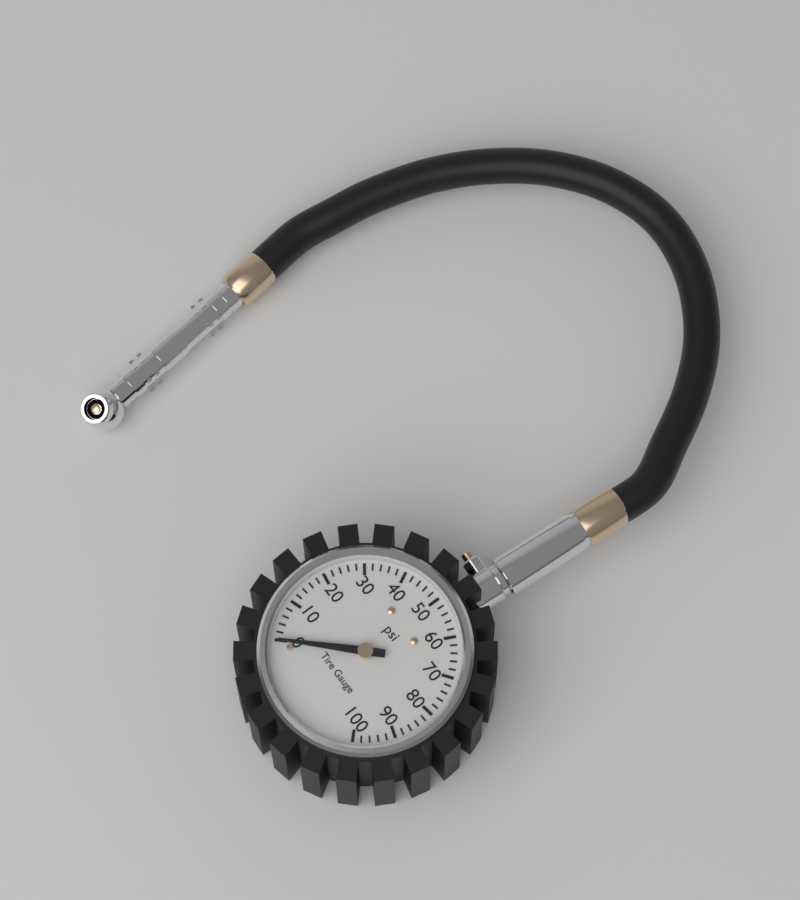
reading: 0 psi
